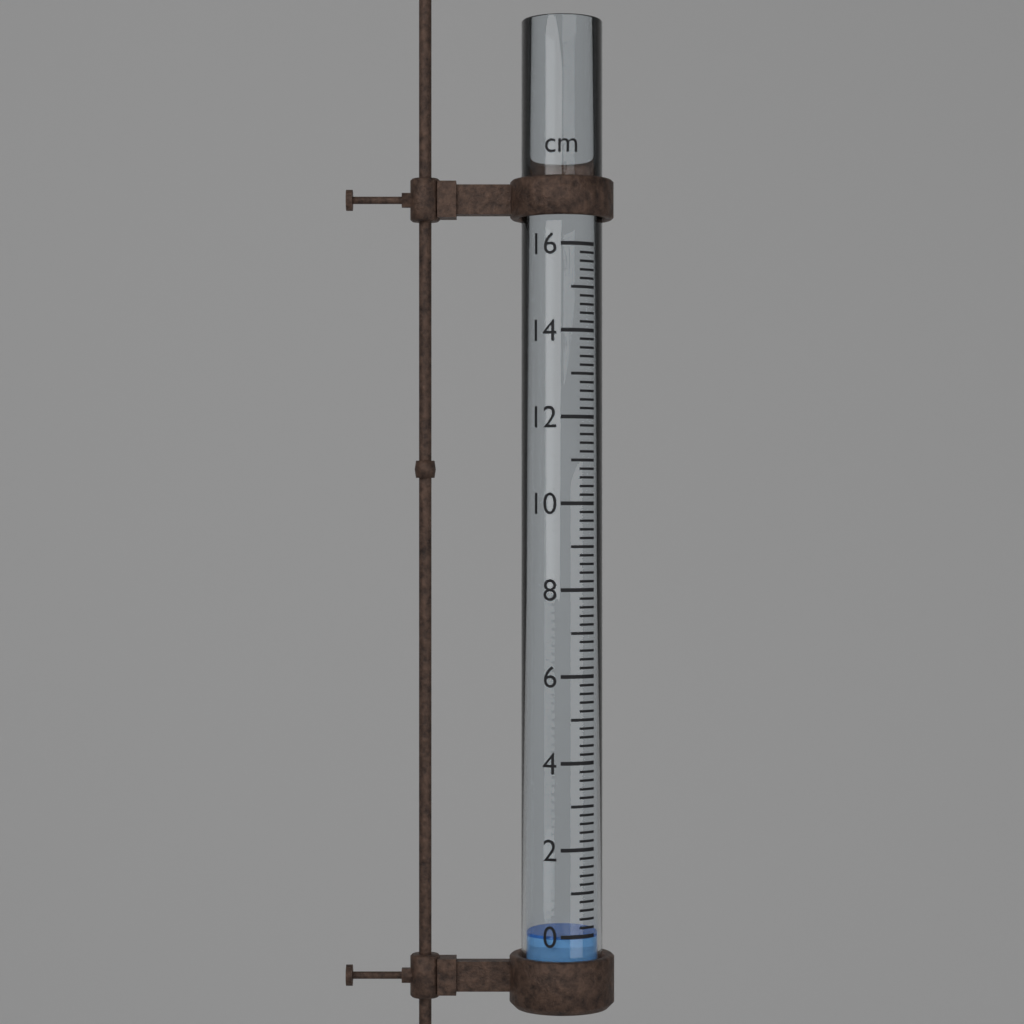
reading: 0.0 cm
